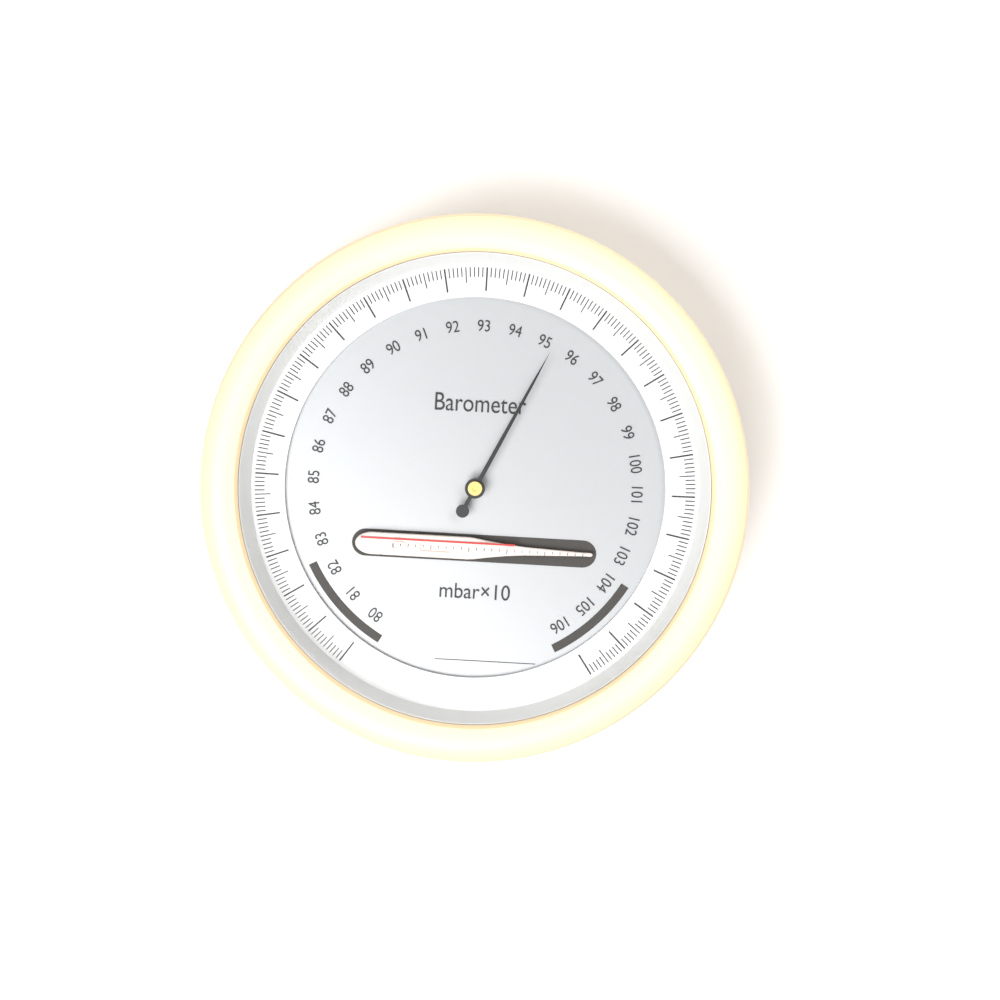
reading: 95.3 mbar×10
